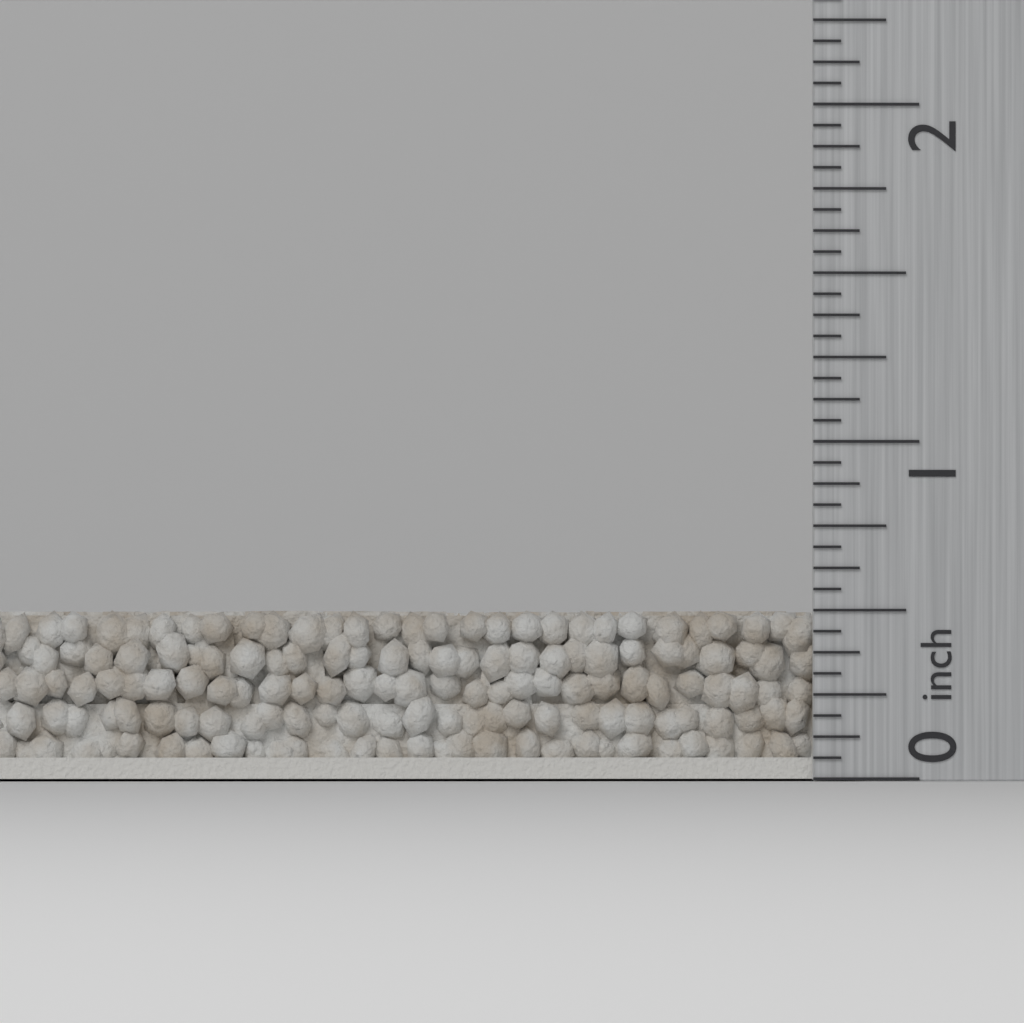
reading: 0.5000 inch
